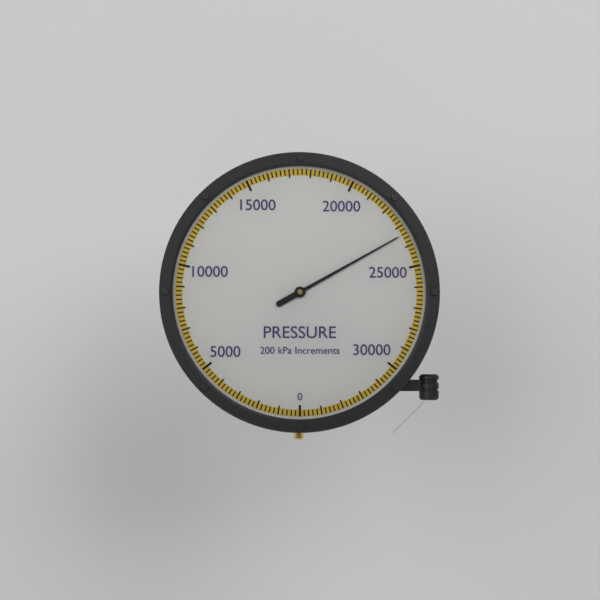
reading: 23400 kPa
